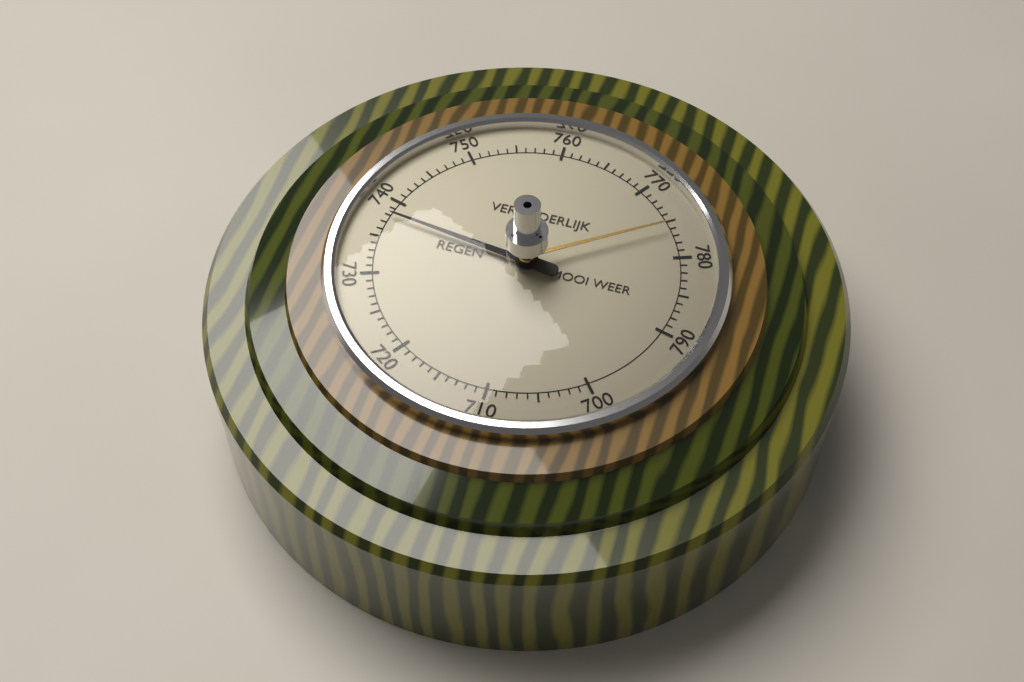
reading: 738 (no unit)
